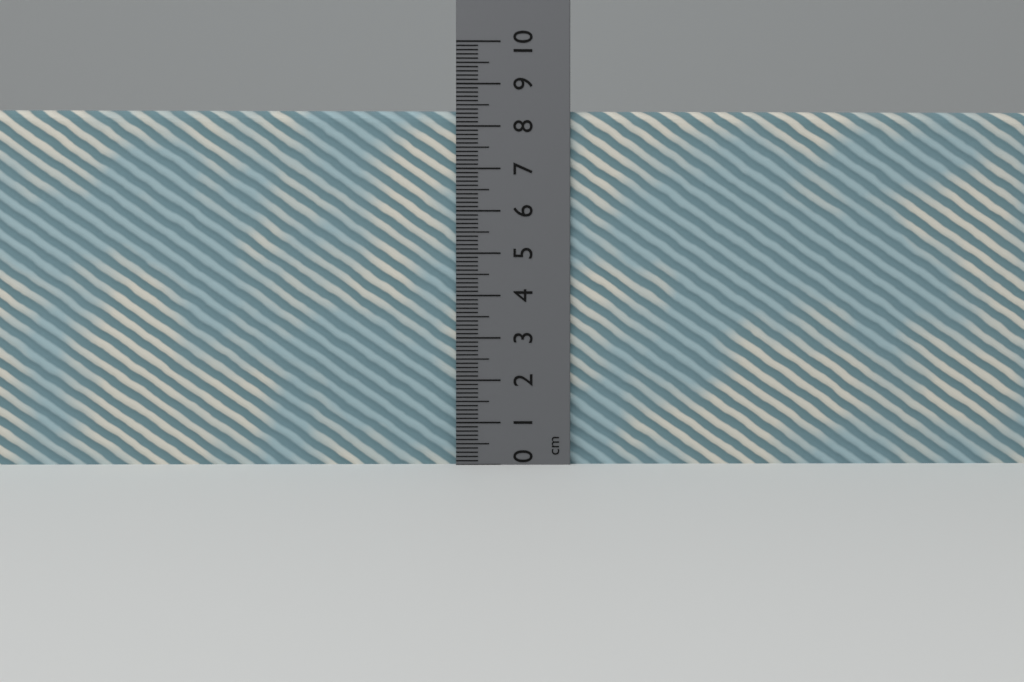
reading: 8.4 cm
